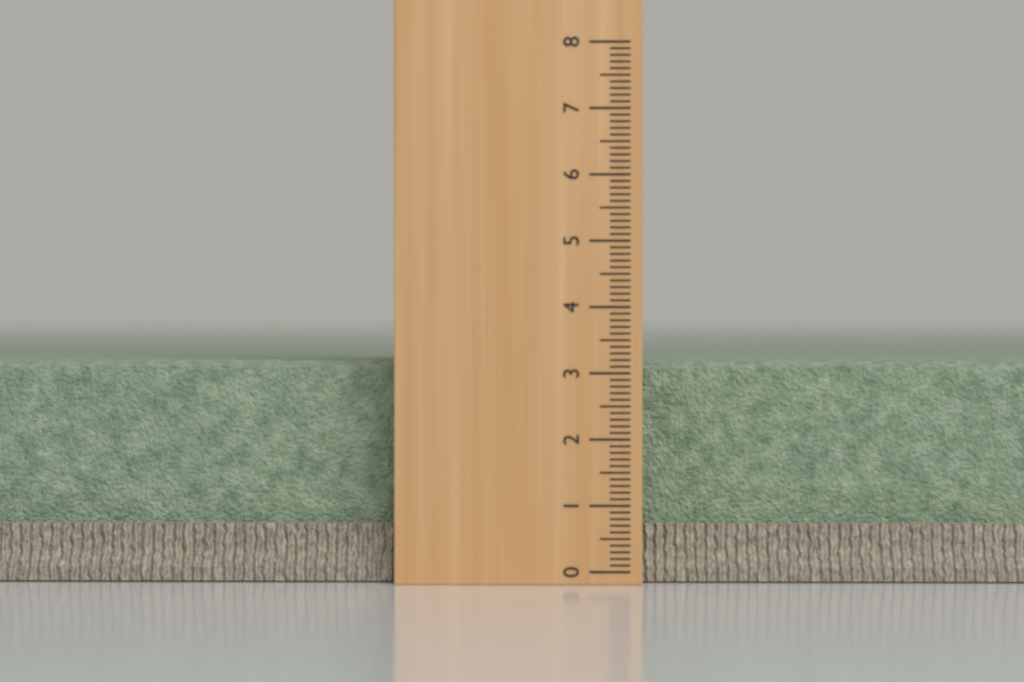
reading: 3.2 (no unit)
